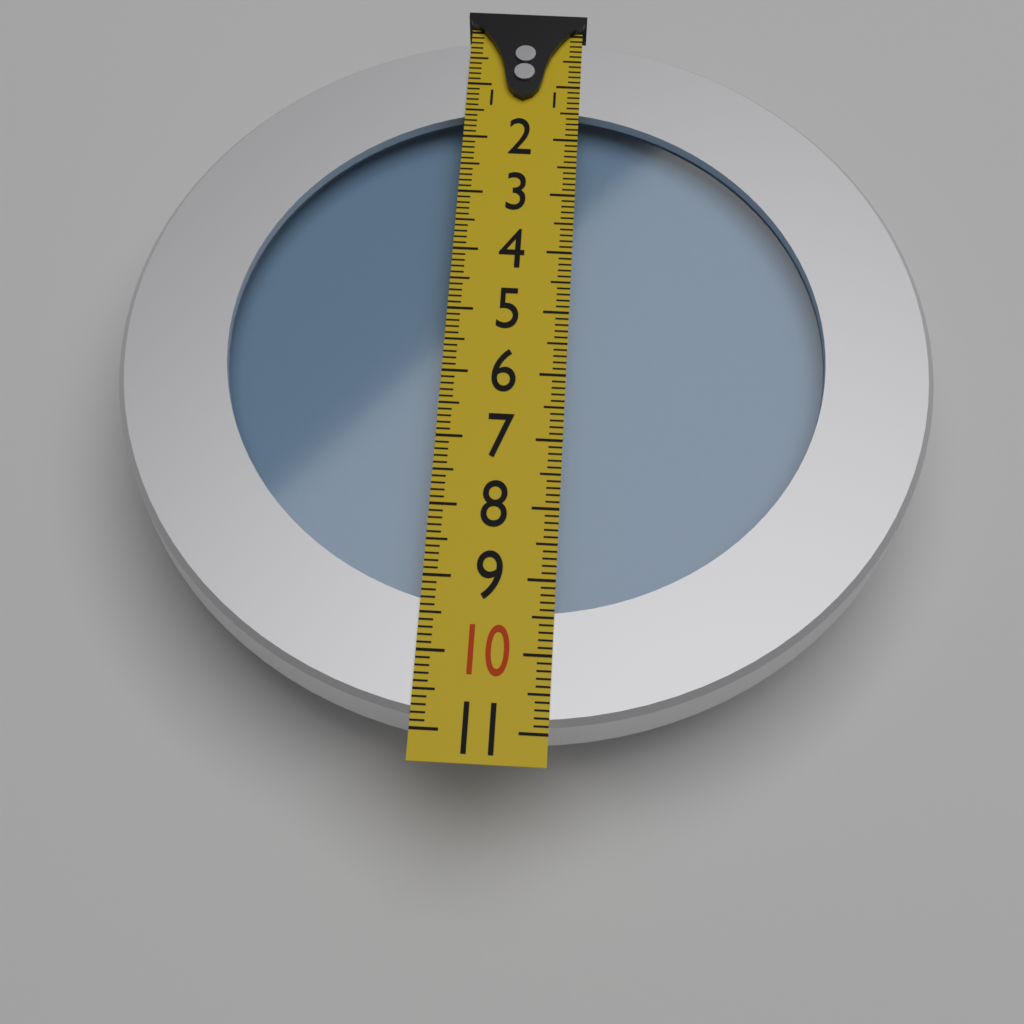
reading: 10.9 (no unit)
